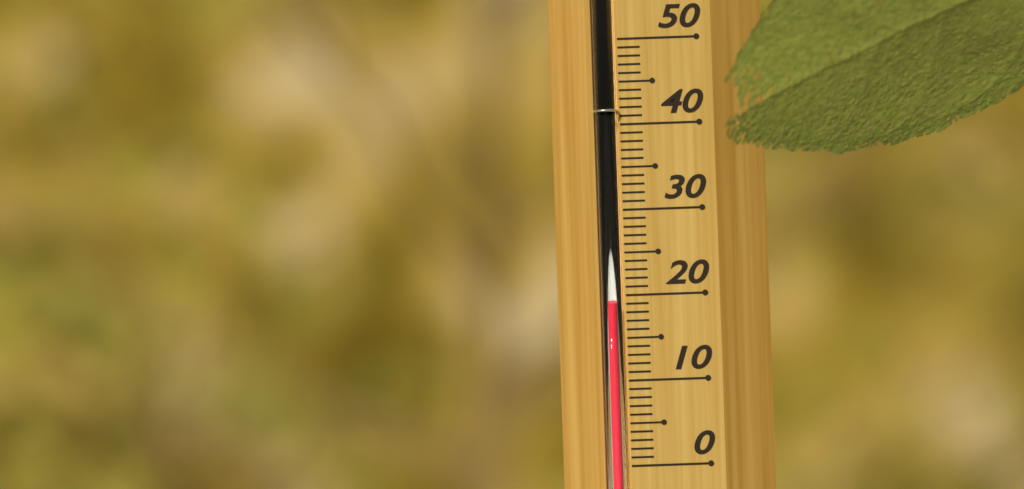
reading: 19 (no unit)
